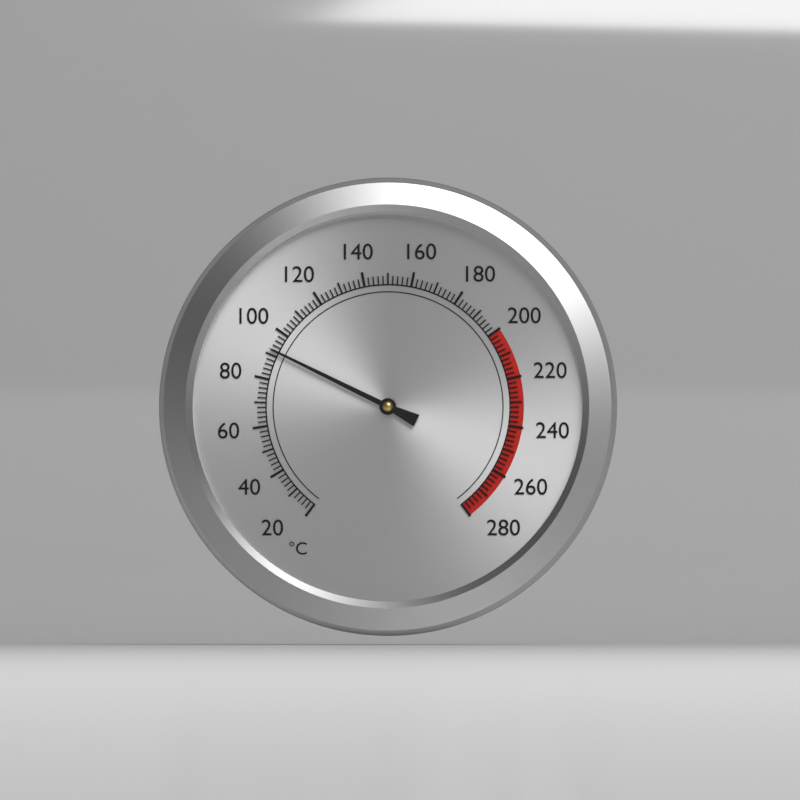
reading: 92 °C
